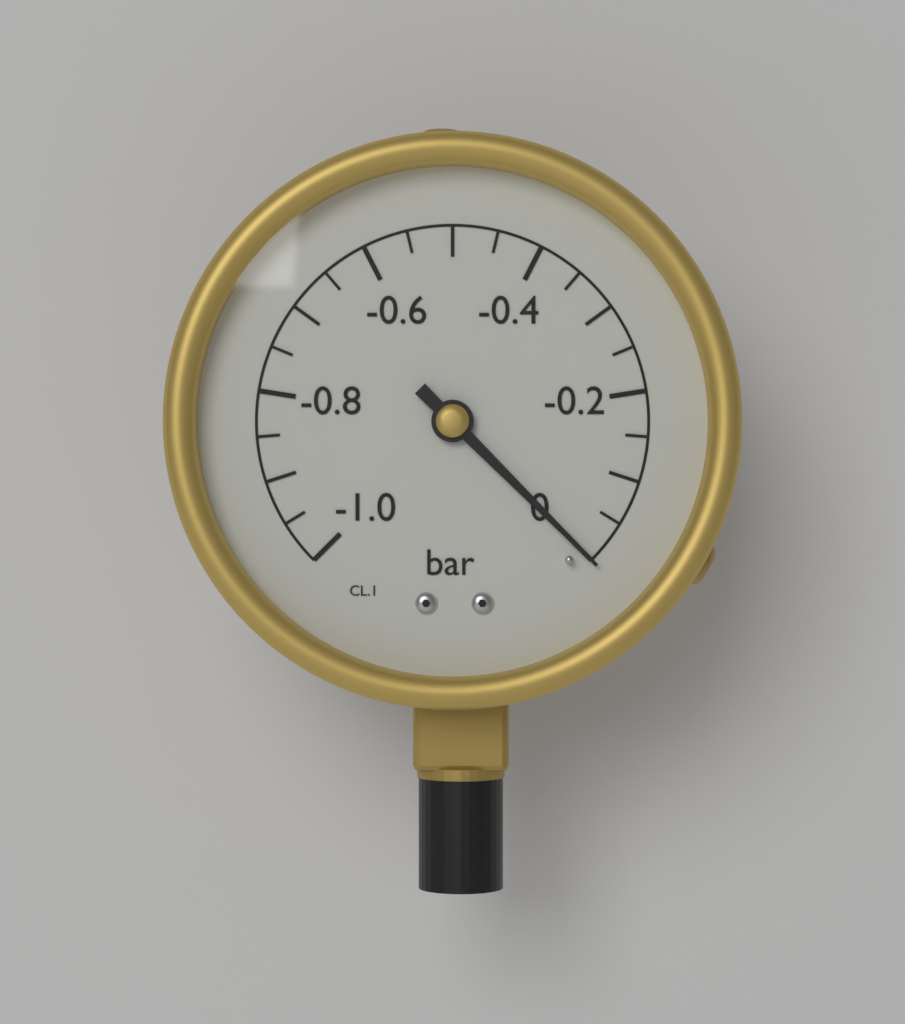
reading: 0.00 bar
